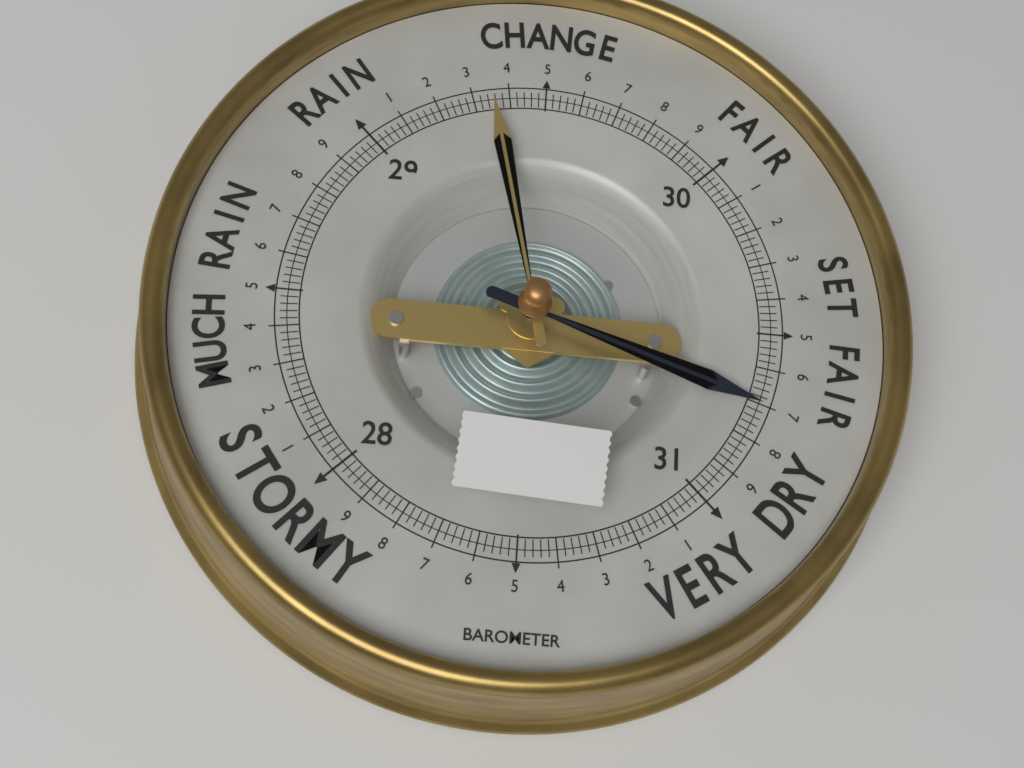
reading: 30.70 (no unit)
